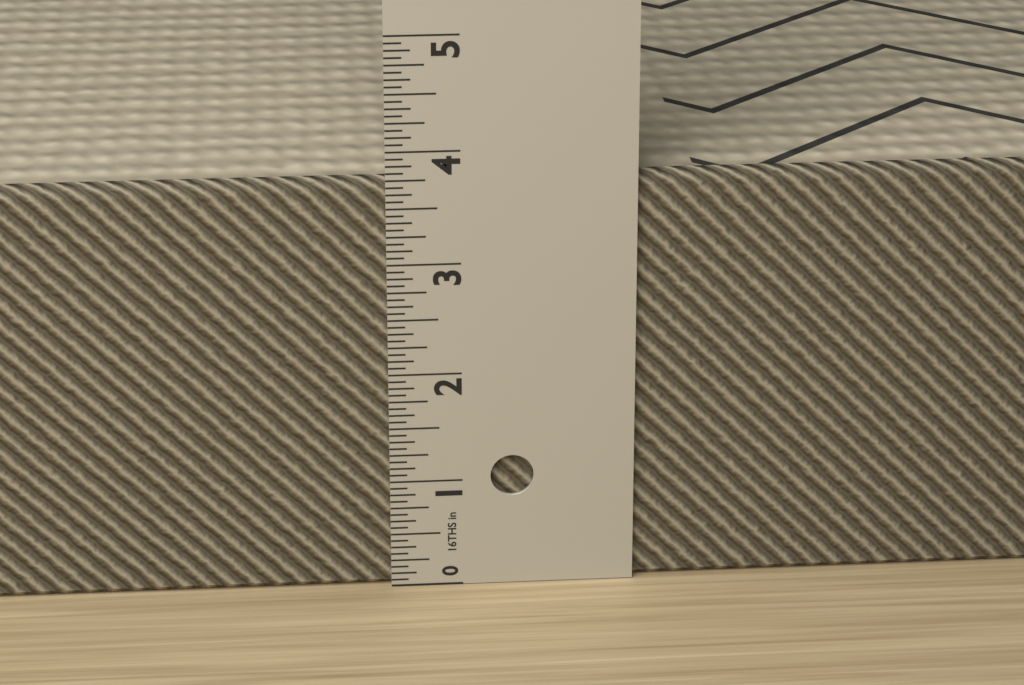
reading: 3.7500 in
